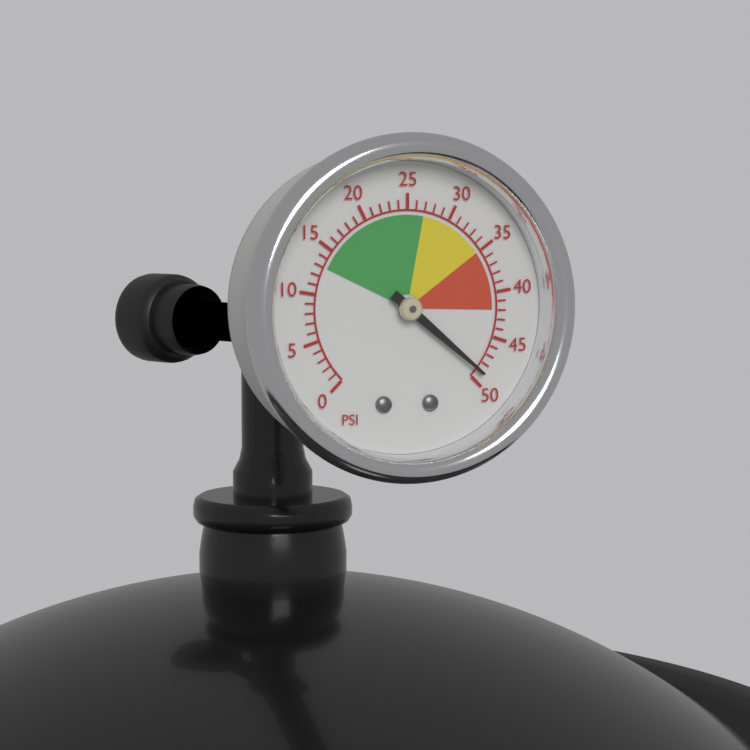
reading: 49 psi
